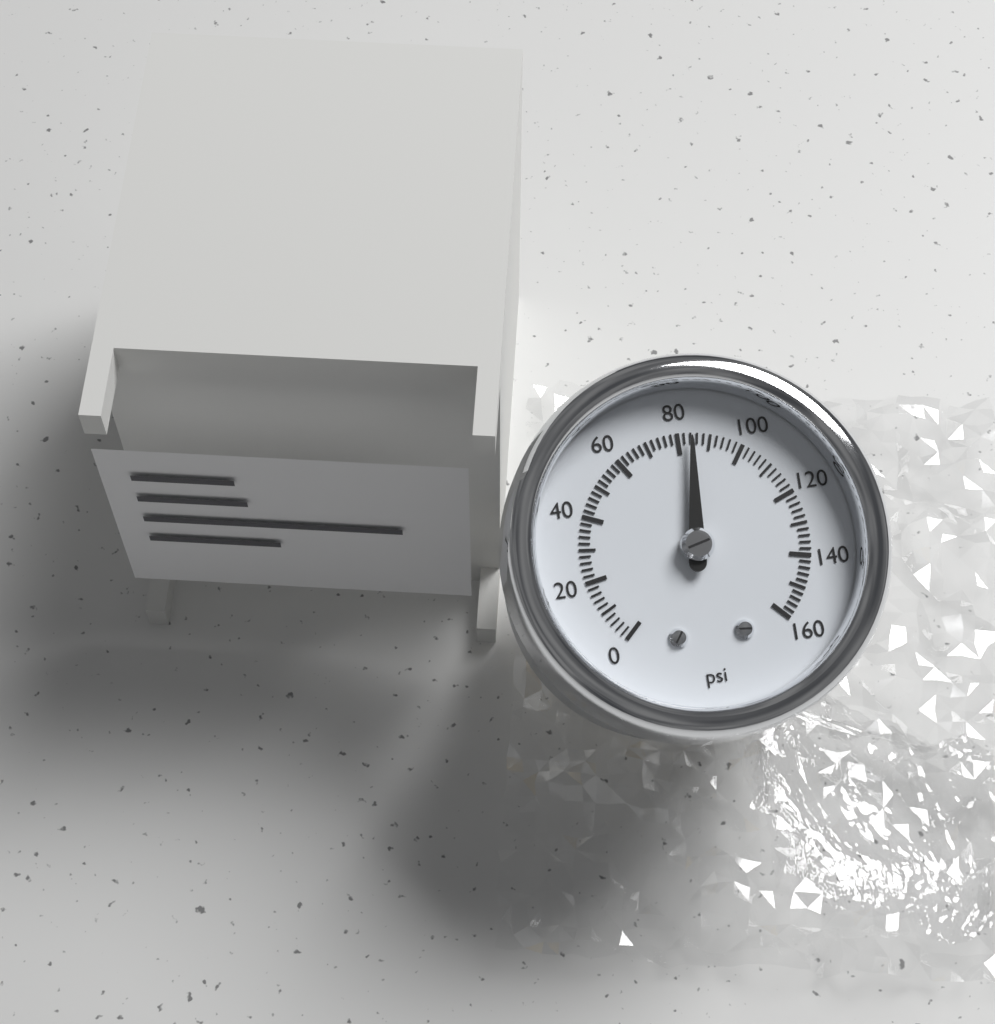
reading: 84 psi
